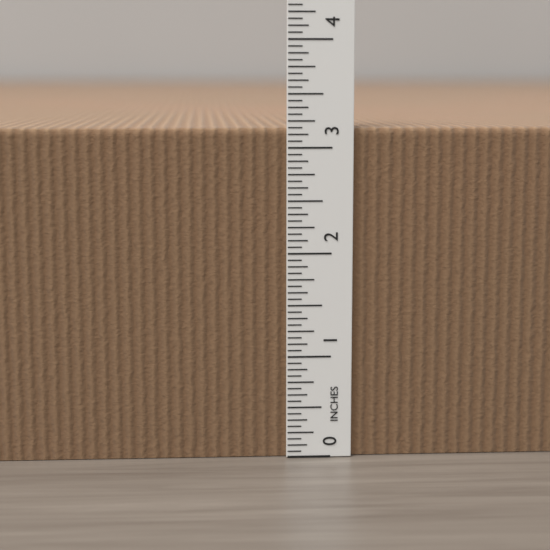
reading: 3.1875 in
